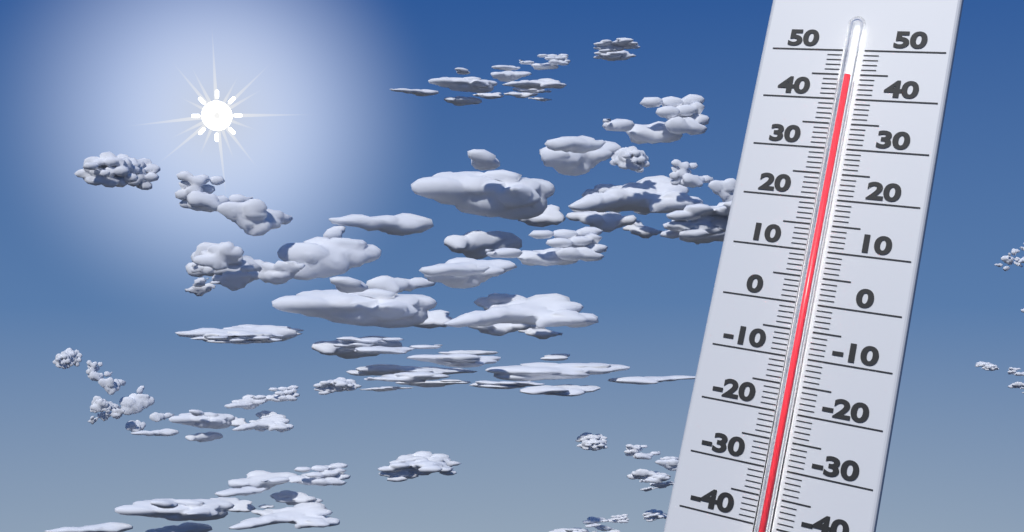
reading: 44 (no unit)
